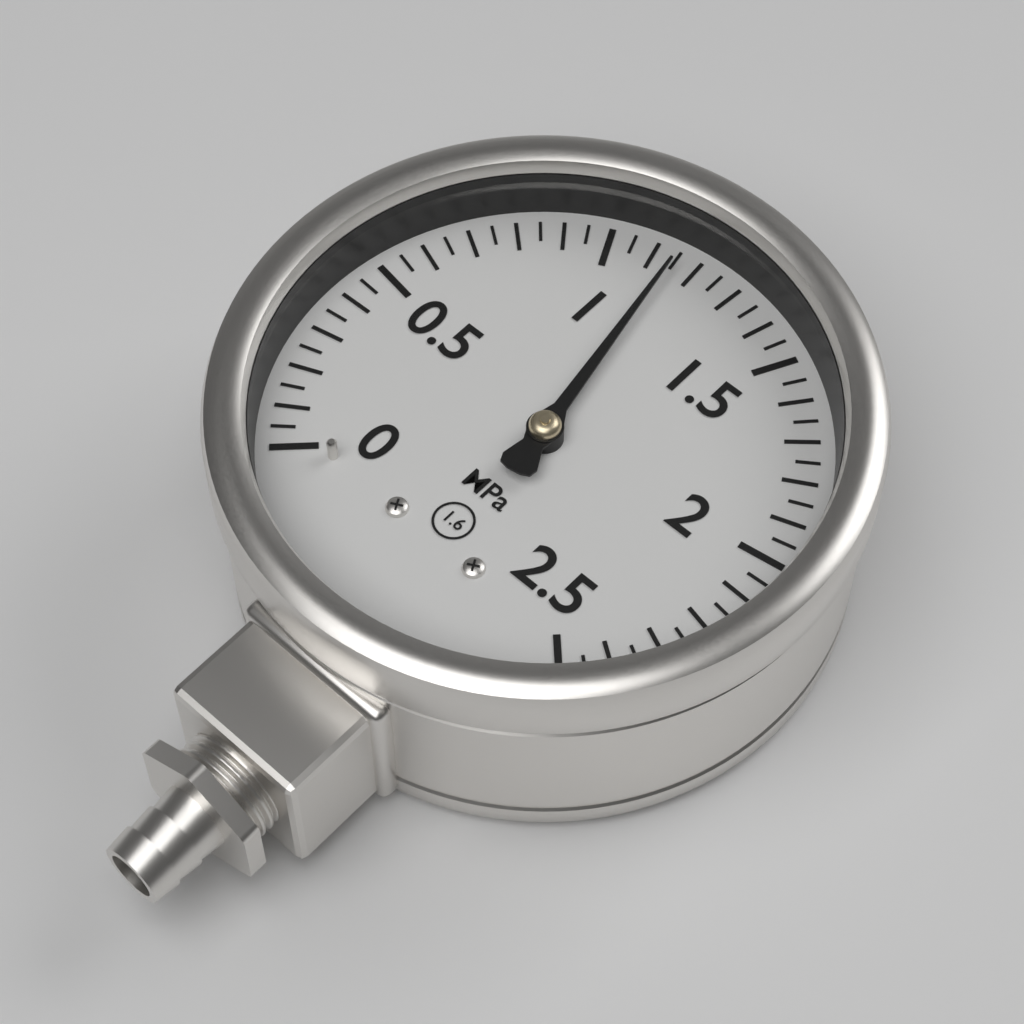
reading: 1.15 MPa
